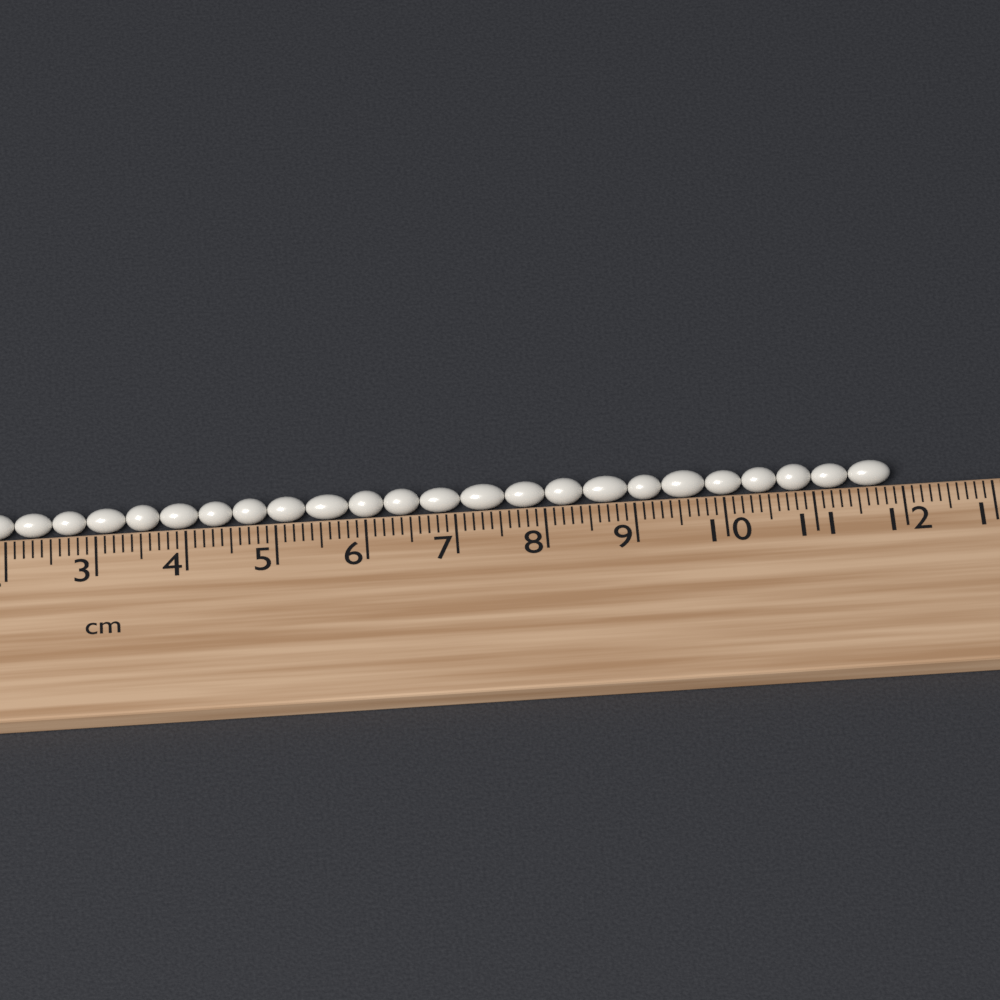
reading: 11.9 cm
